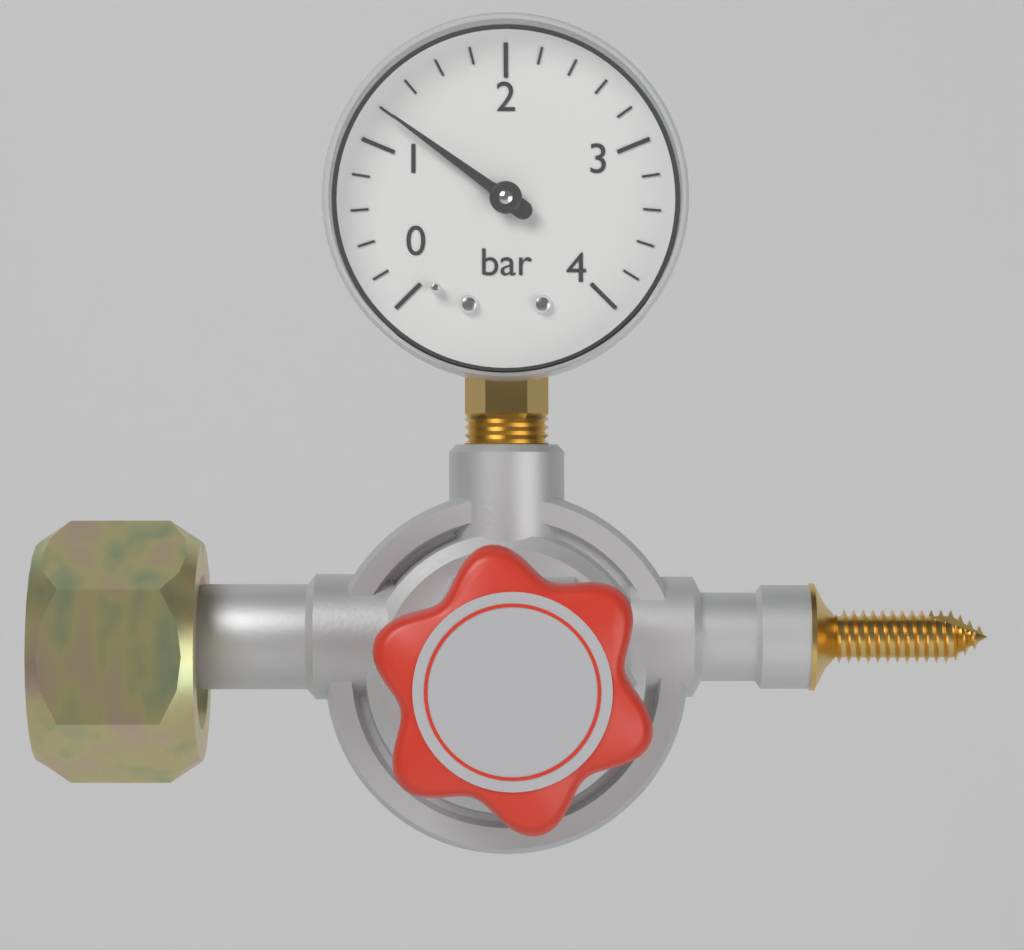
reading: 1.2 bar
